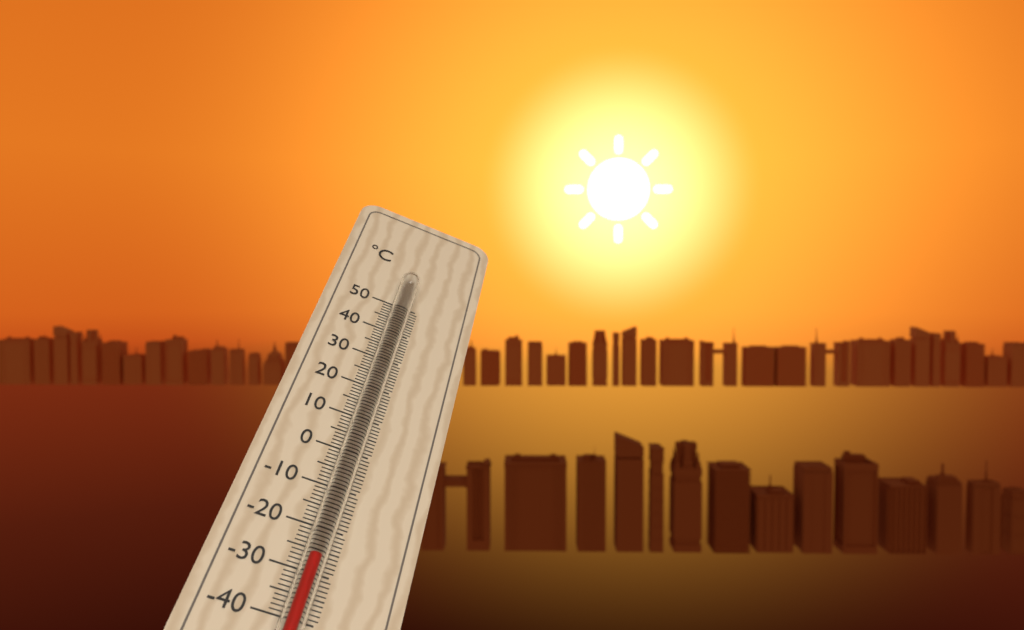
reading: -28 °C
